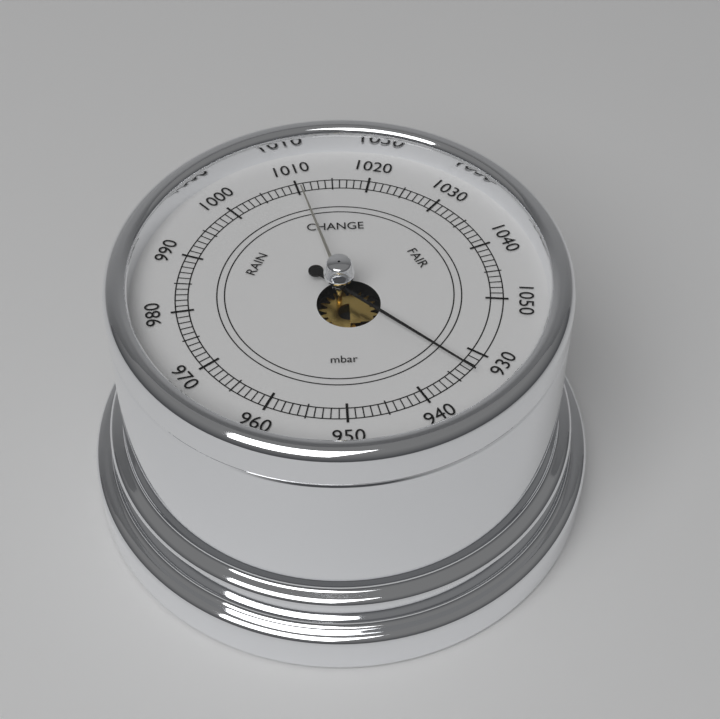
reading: 933 mbar
